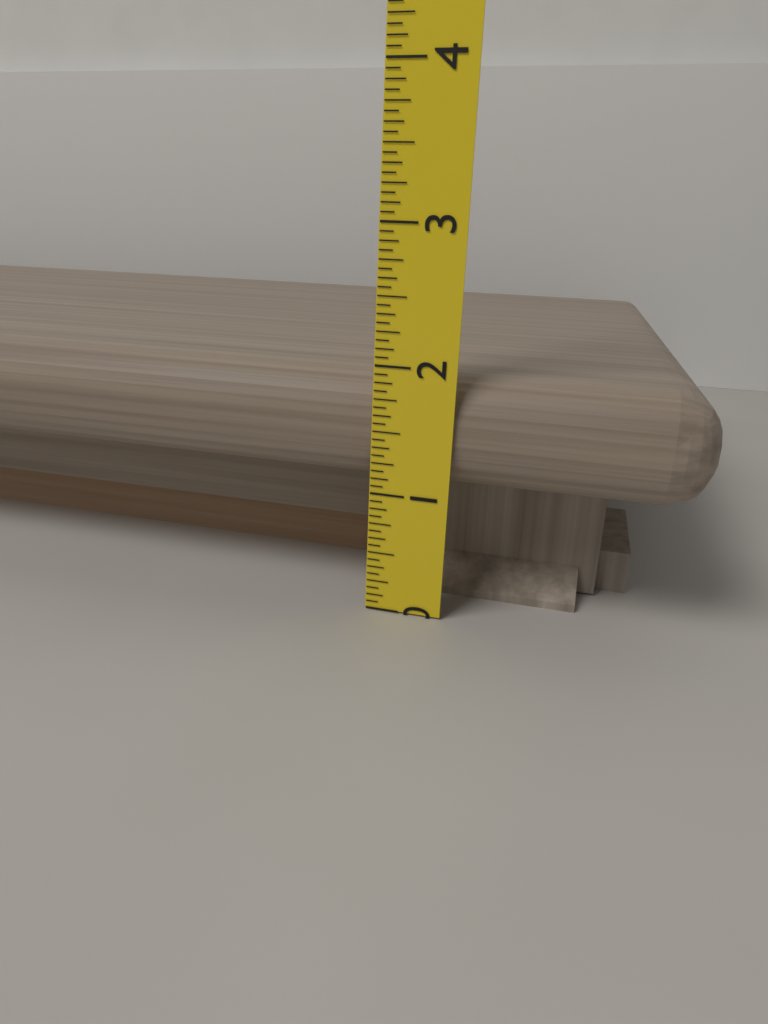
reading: 1.9375 (no unit)
